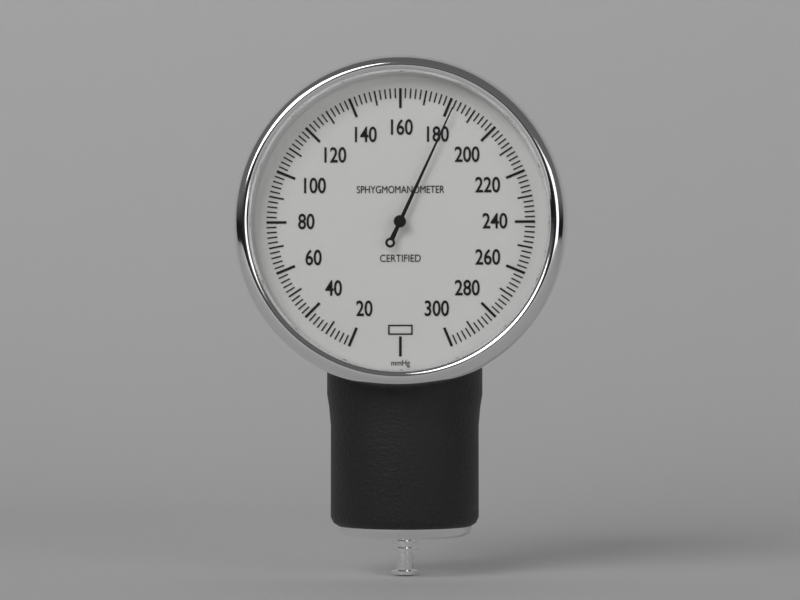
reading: 182 mmHg
